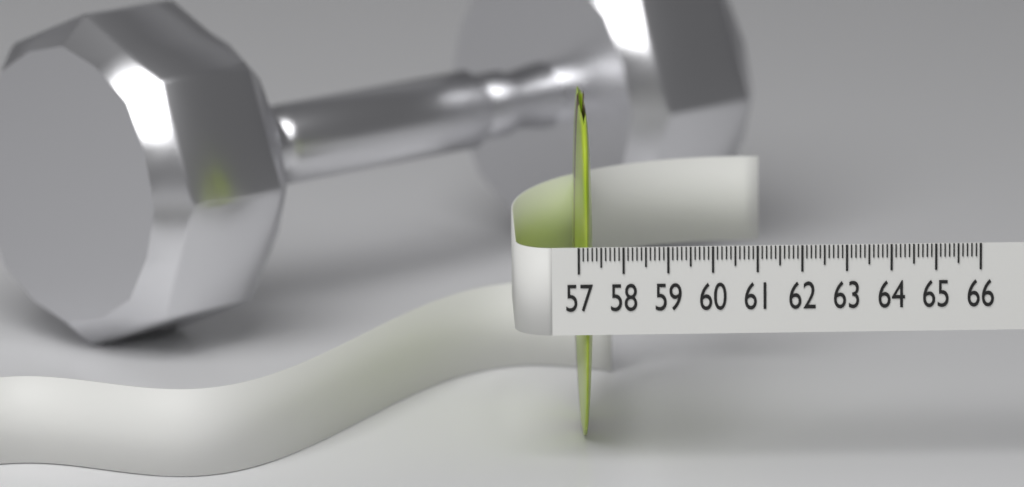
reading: 57.4 (no unit)
